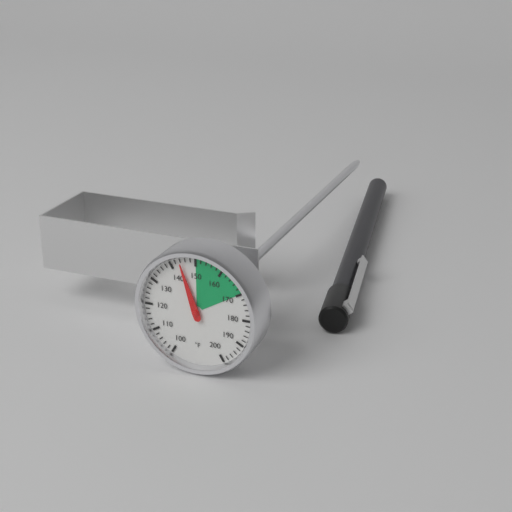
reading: 144 °F
